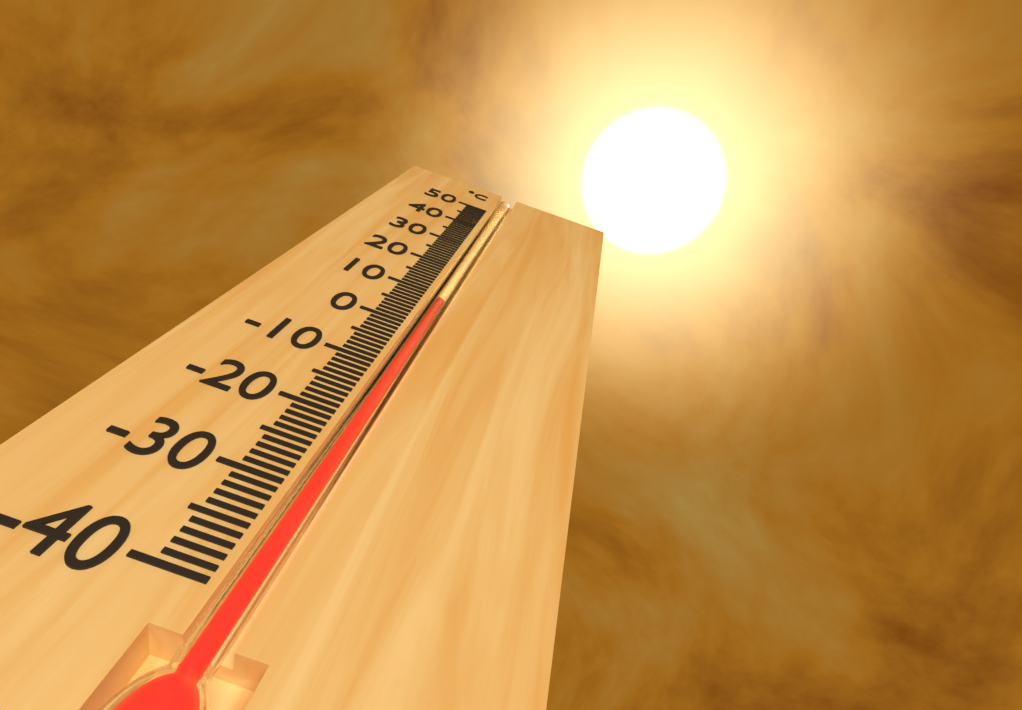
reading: 8 °C
